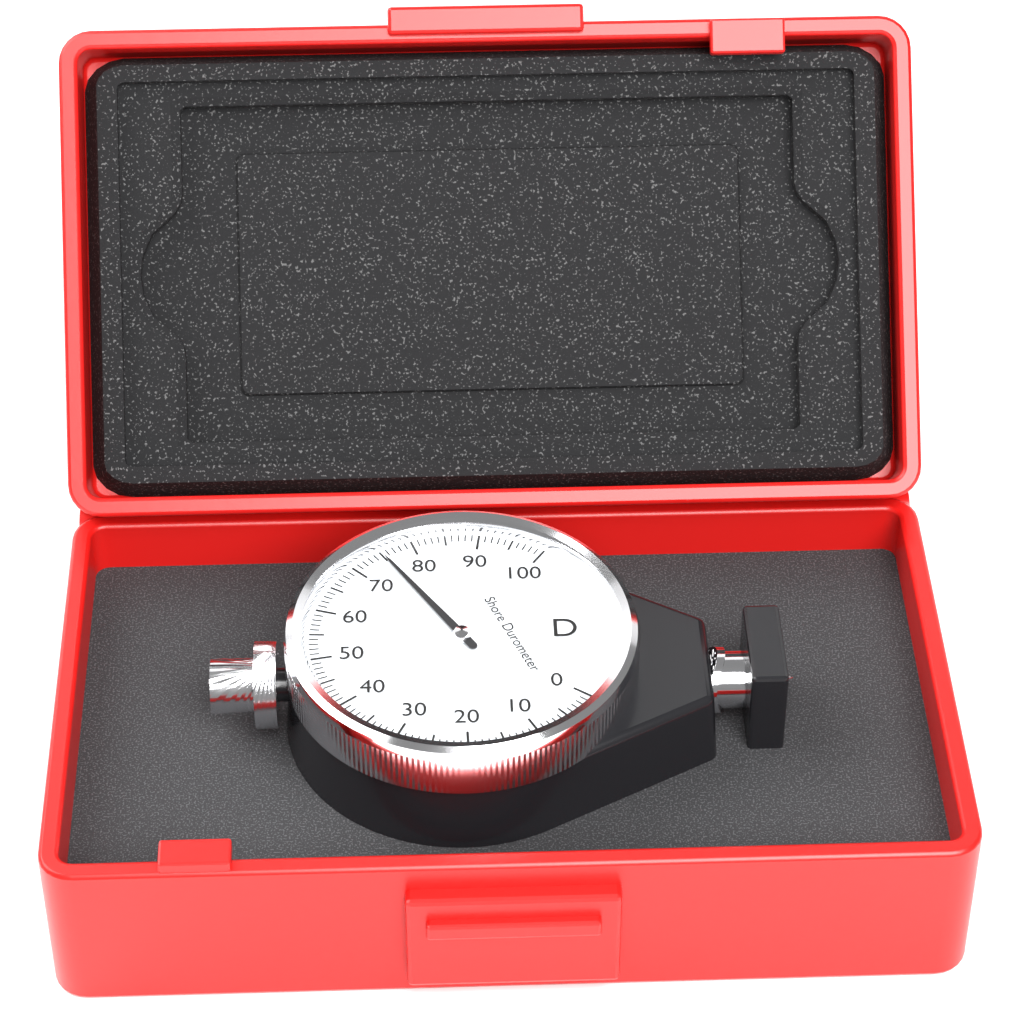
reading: 75 Shore D
